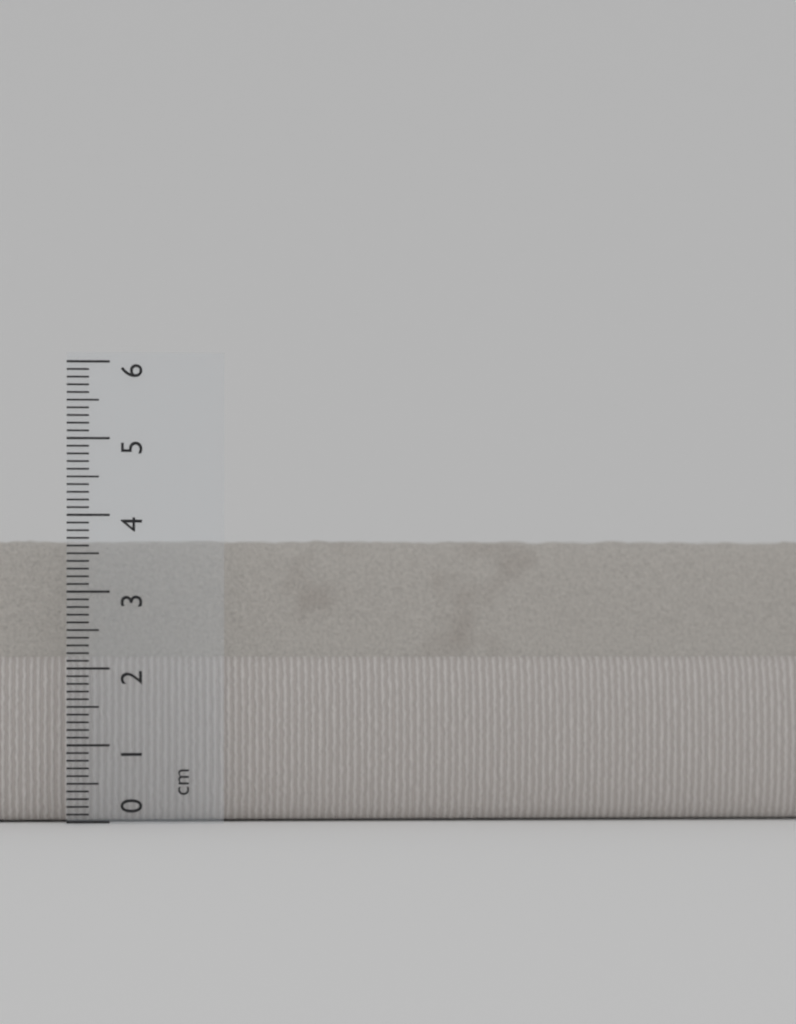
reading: 3.7 cm
